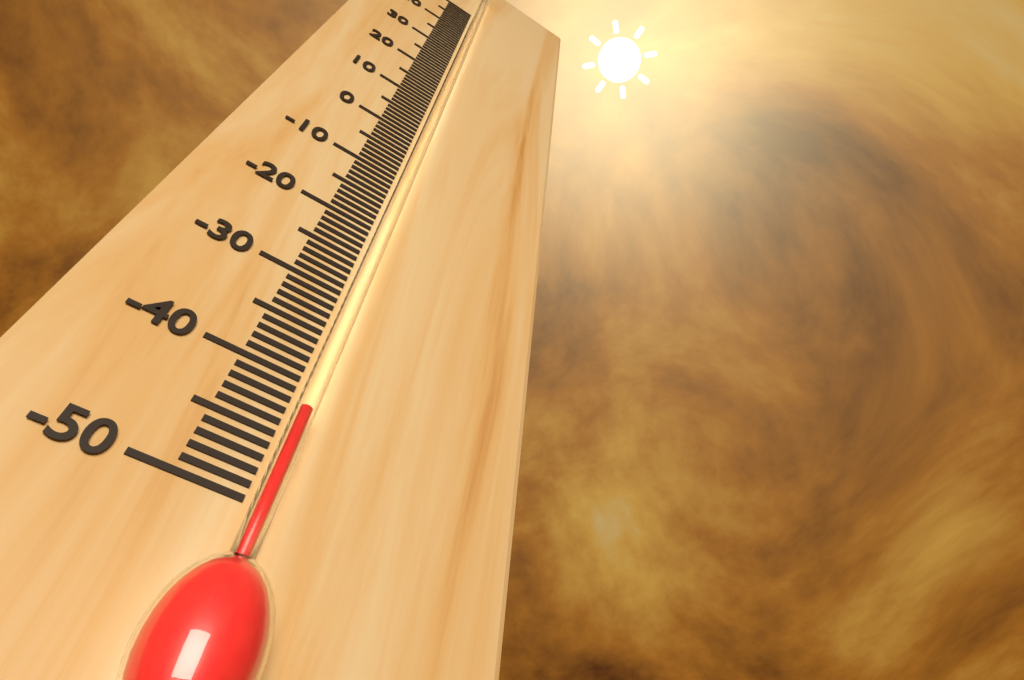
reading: -43 °C
